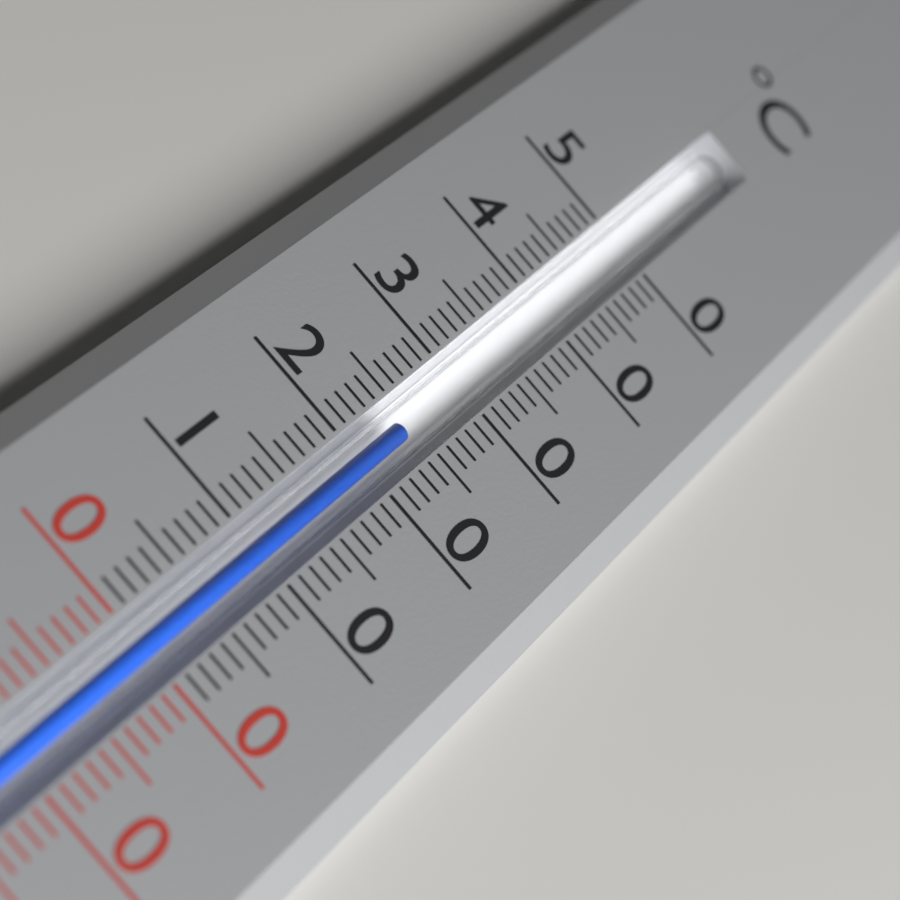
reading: 24 °C
